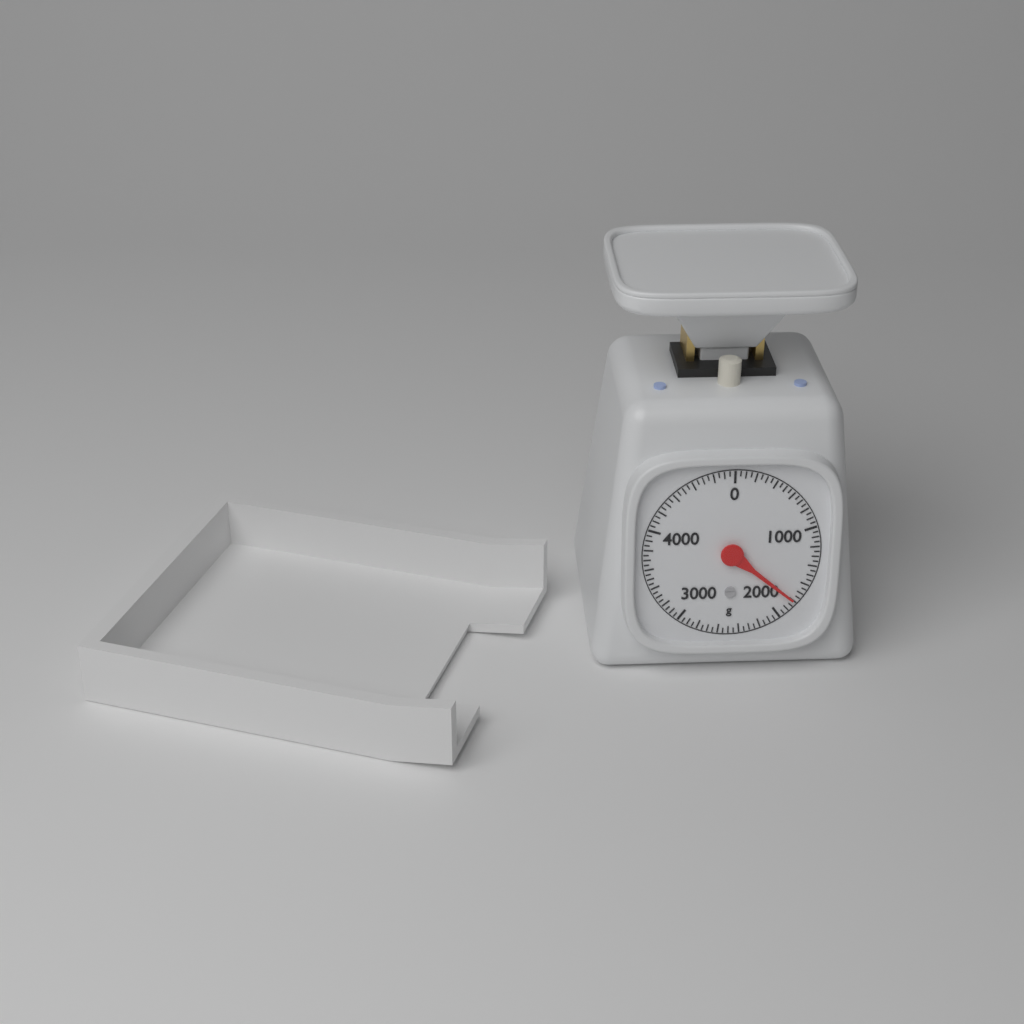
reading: 1800 g
